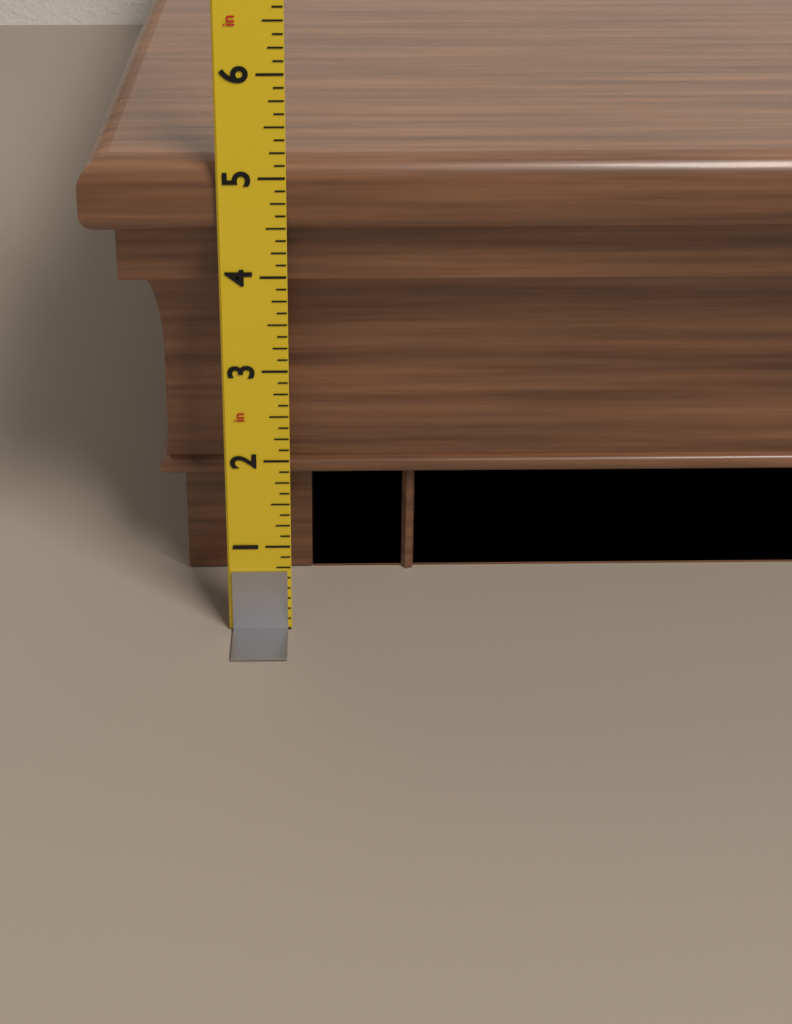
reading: 5.125 in
